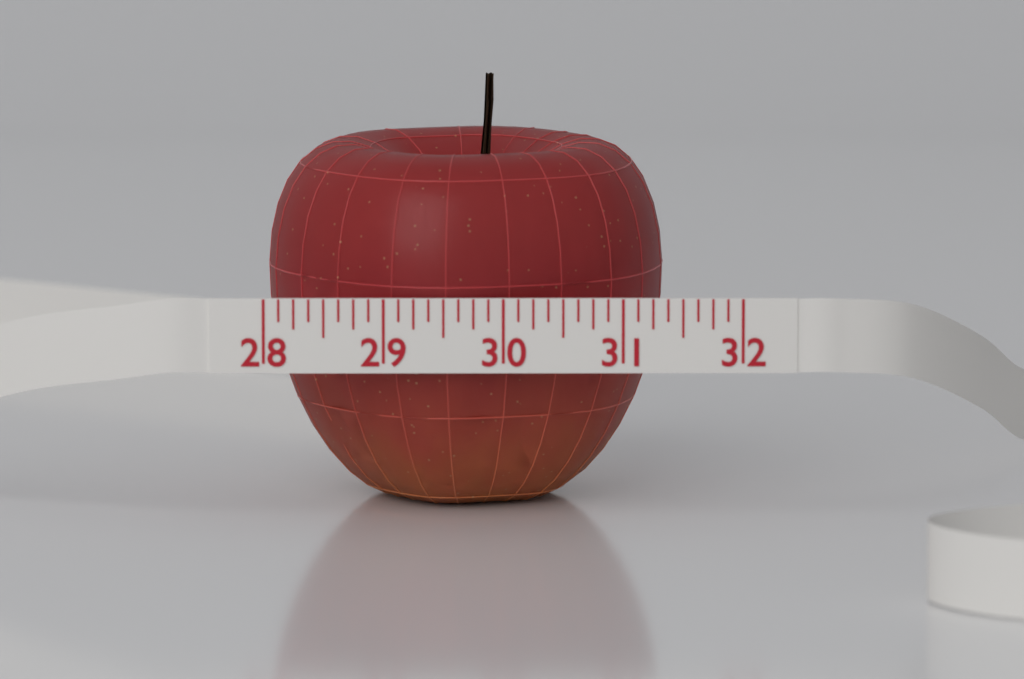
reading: 31.375 (no unit)
